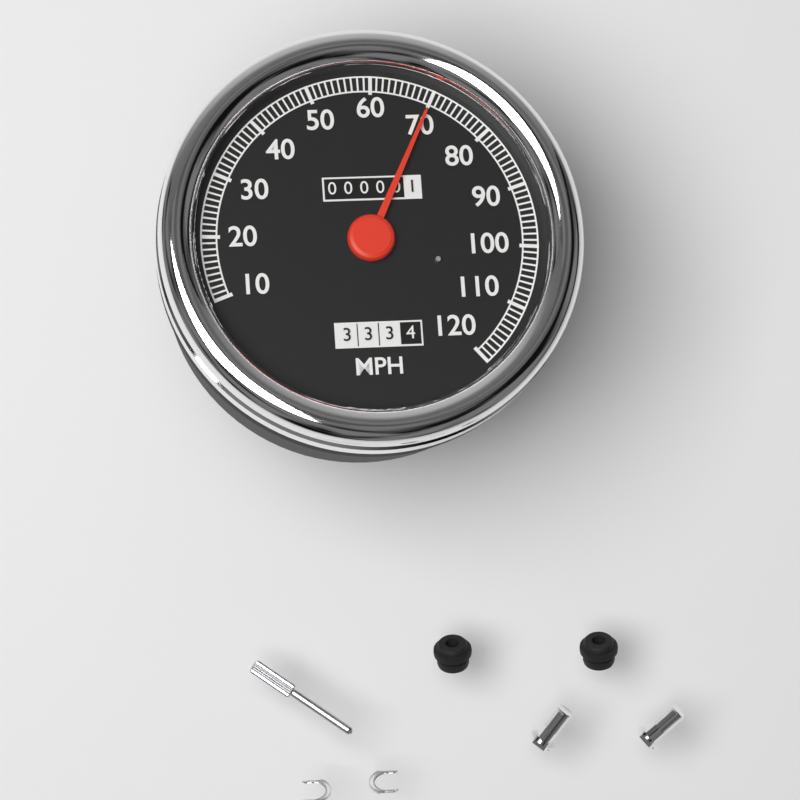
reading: 70 MPH
